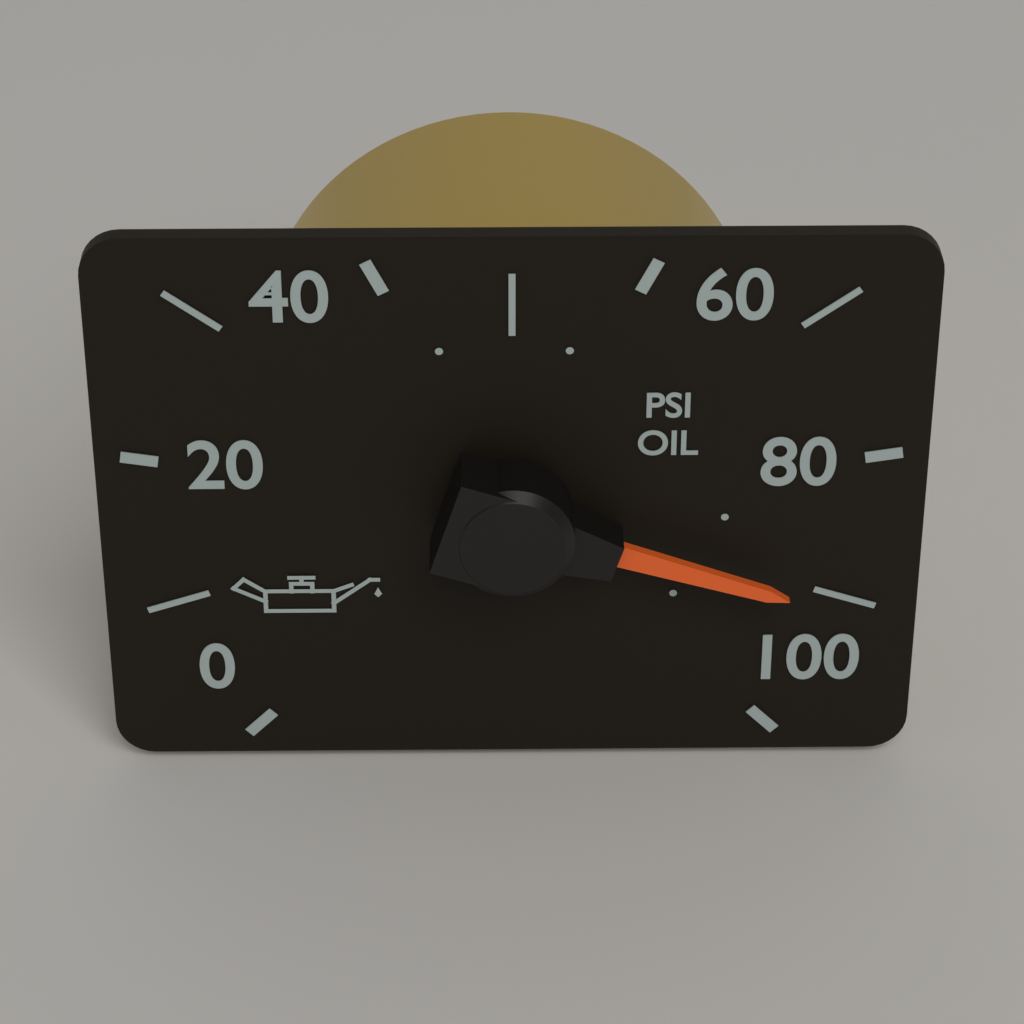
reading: 90 psi
